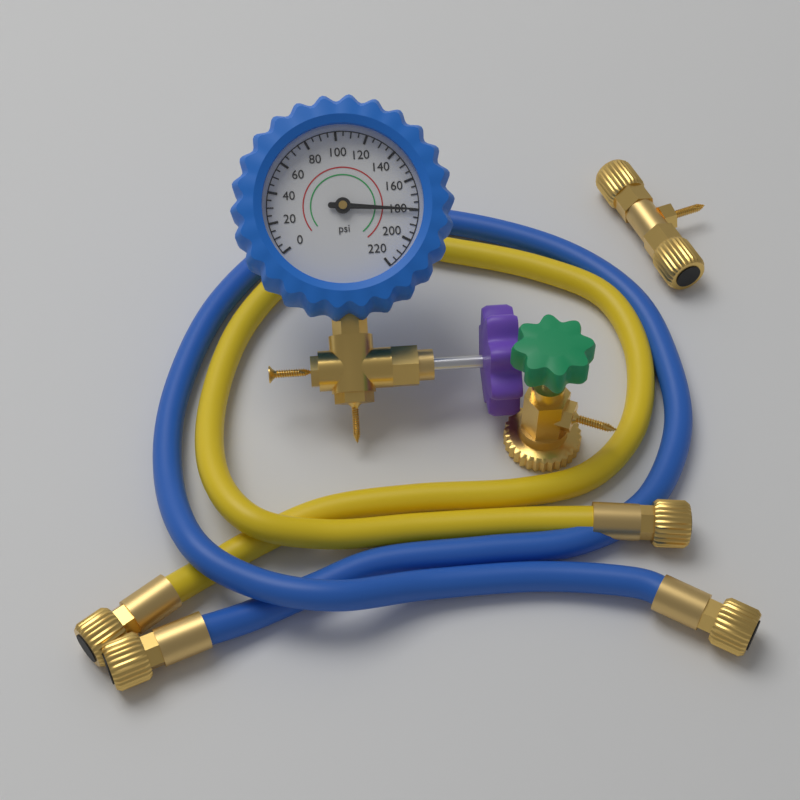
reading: 180 psi
